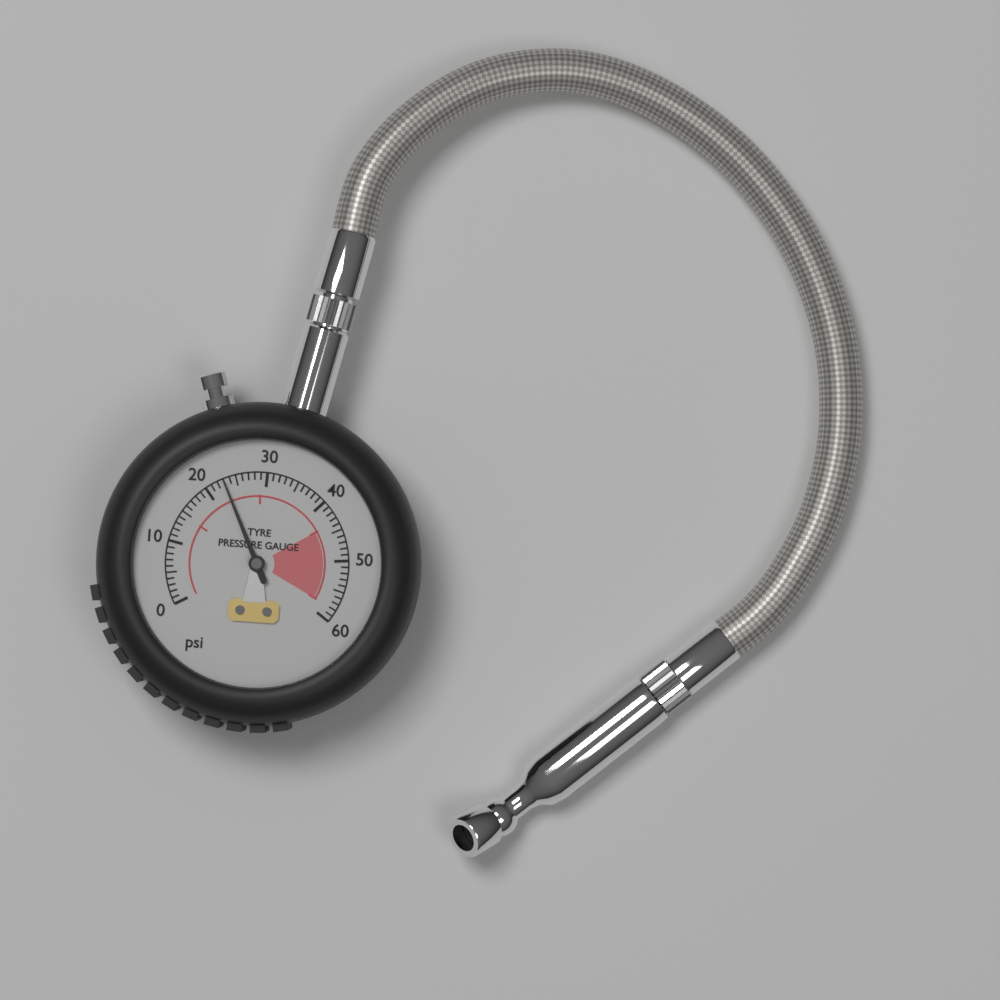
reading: 23 psi
